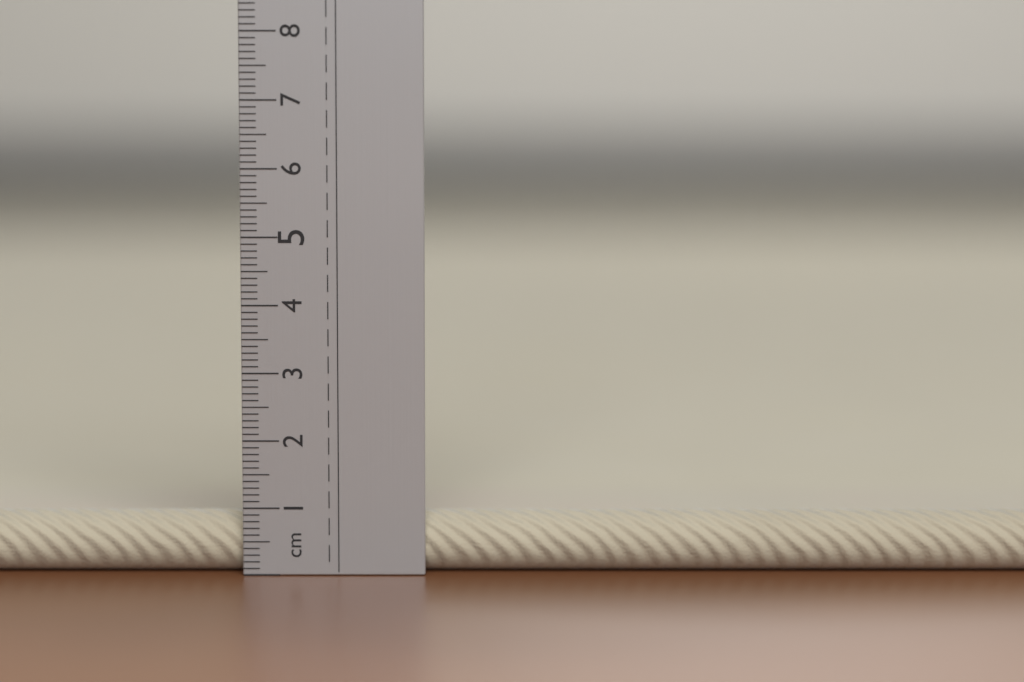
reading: 0.9 cm
